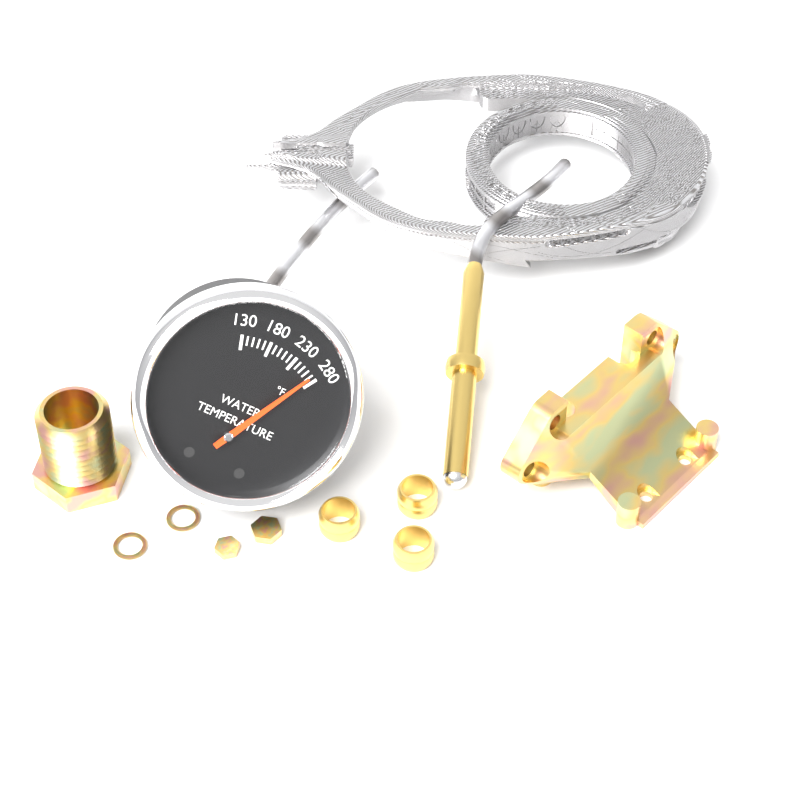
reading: 270 °F
